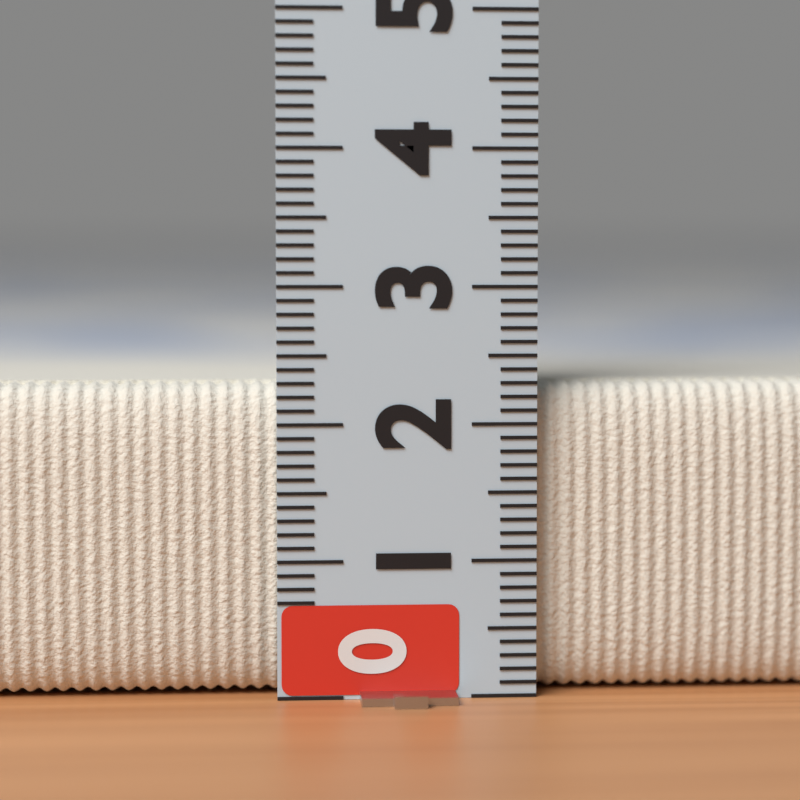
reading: 2.3 (no unit)
